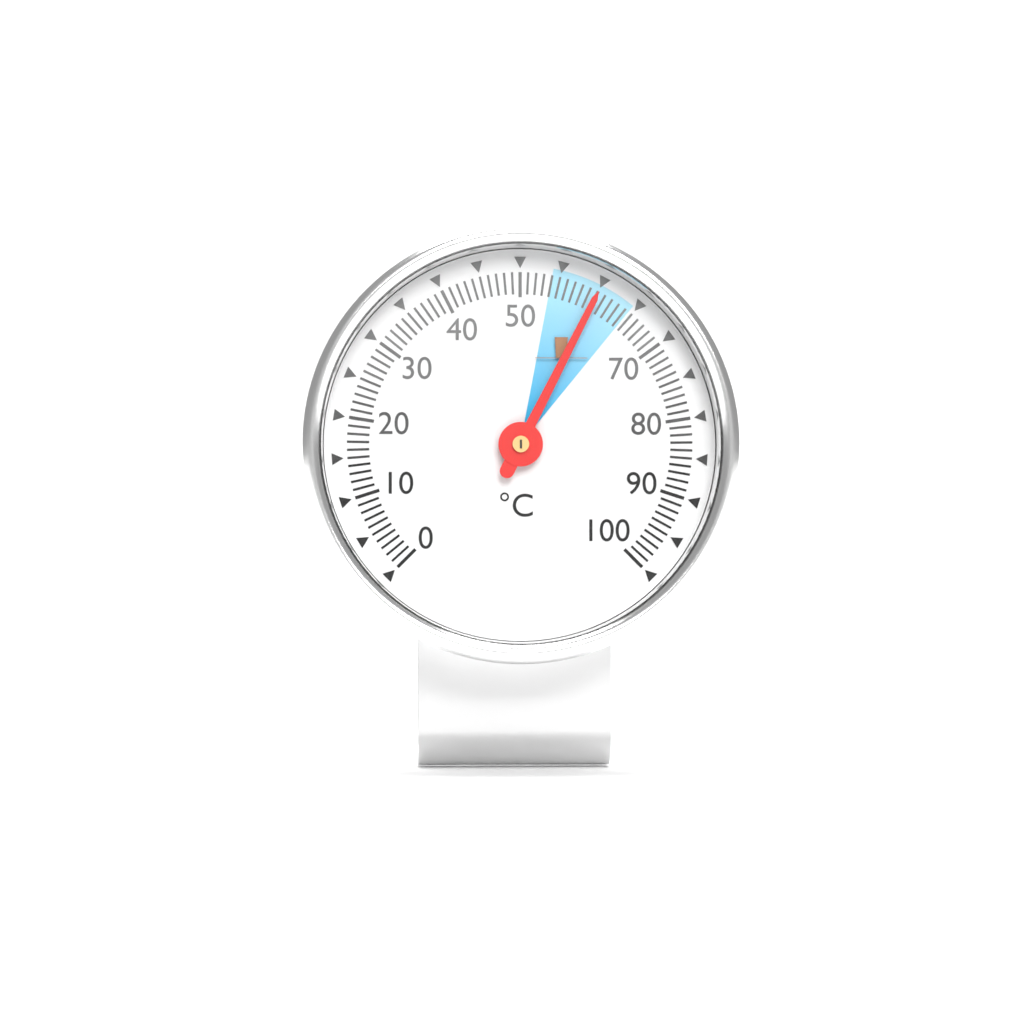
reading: 60 °C
